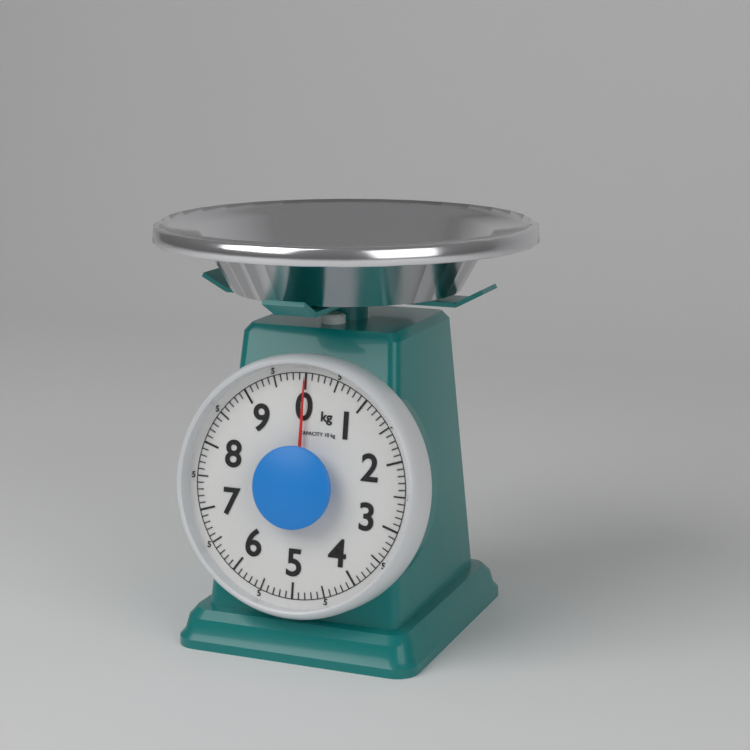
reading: 0.0 kg
